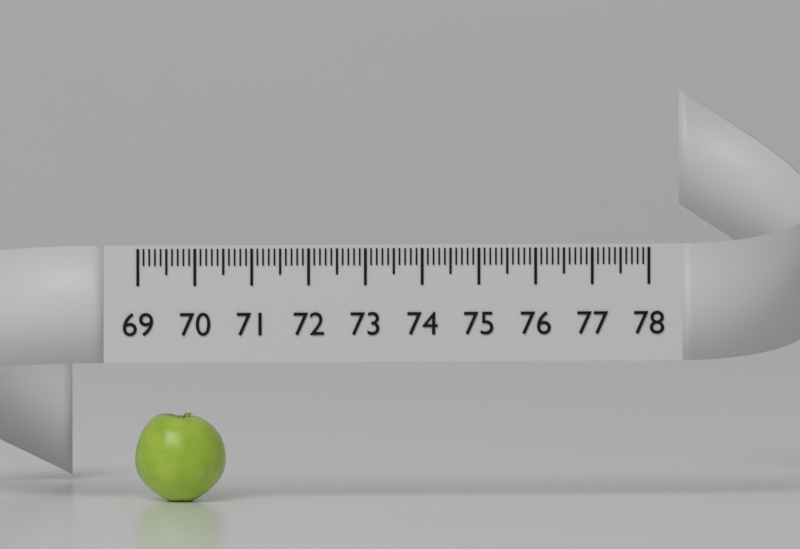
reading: 70.6 (no unit)
